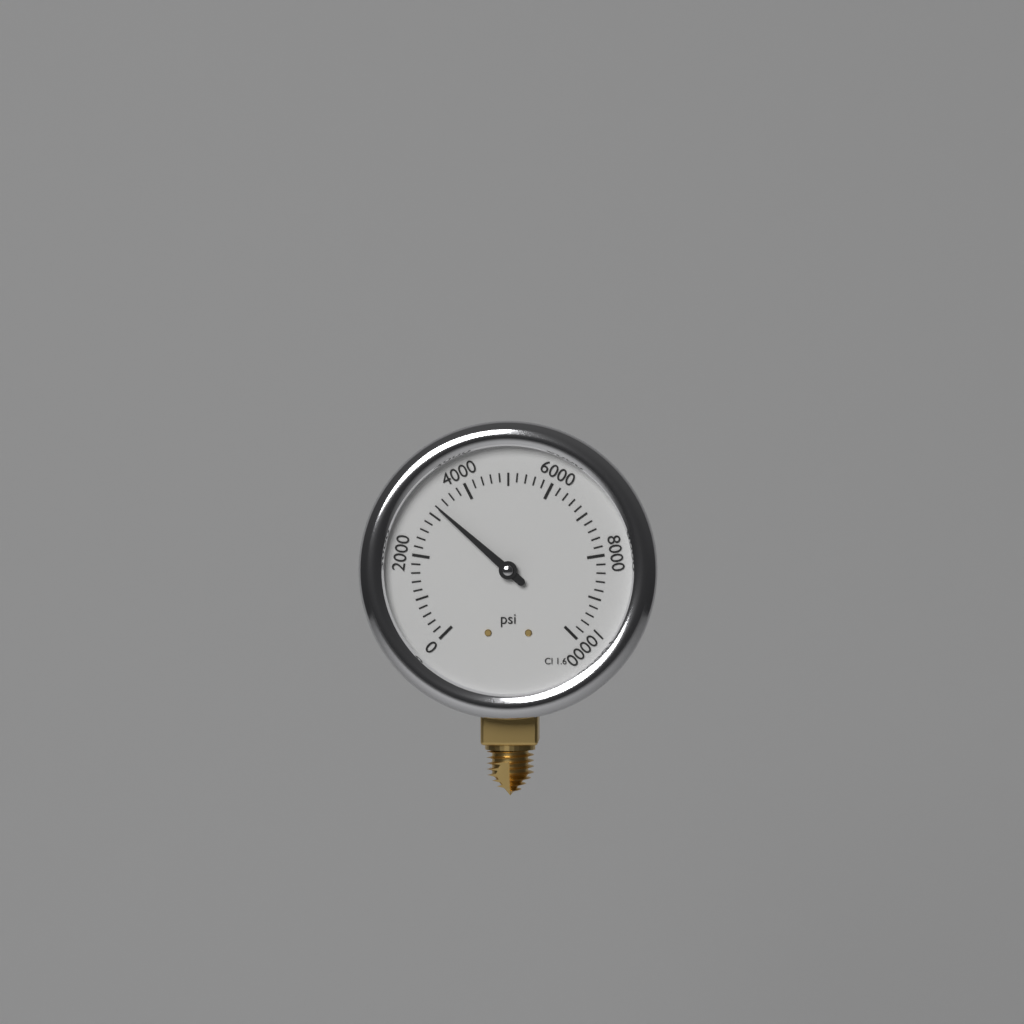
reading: 3200 psi
